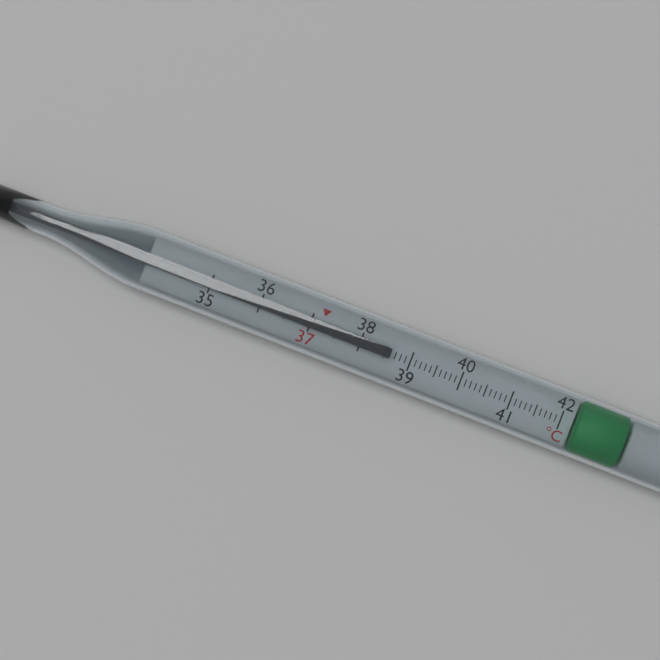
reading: 38.6 °C
